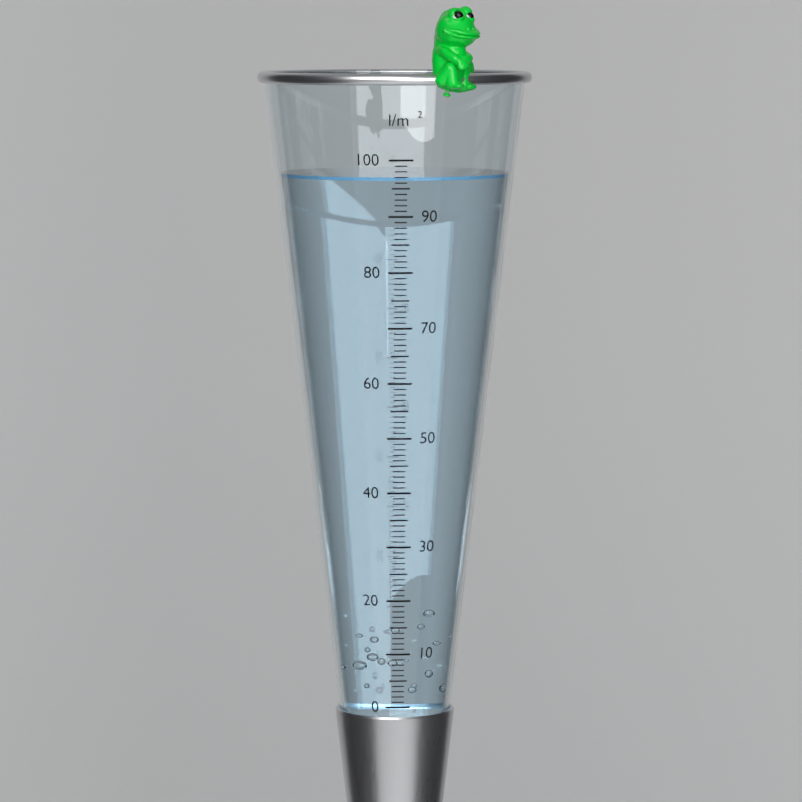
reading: 97 l/m²
